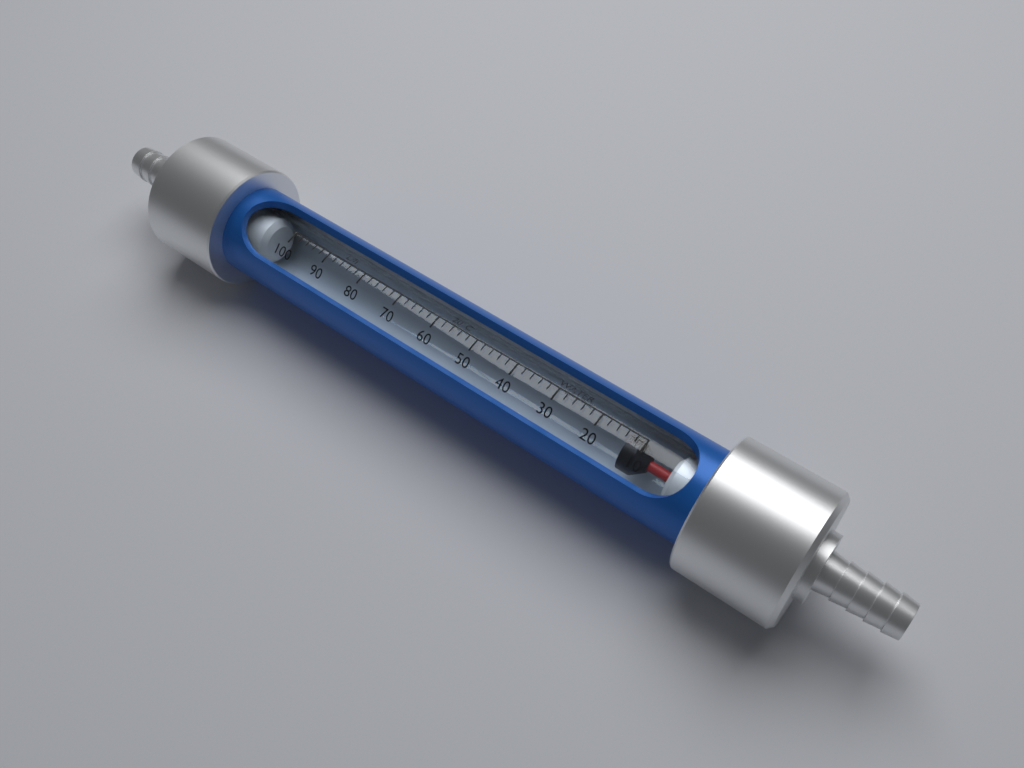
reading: 14 L/h
